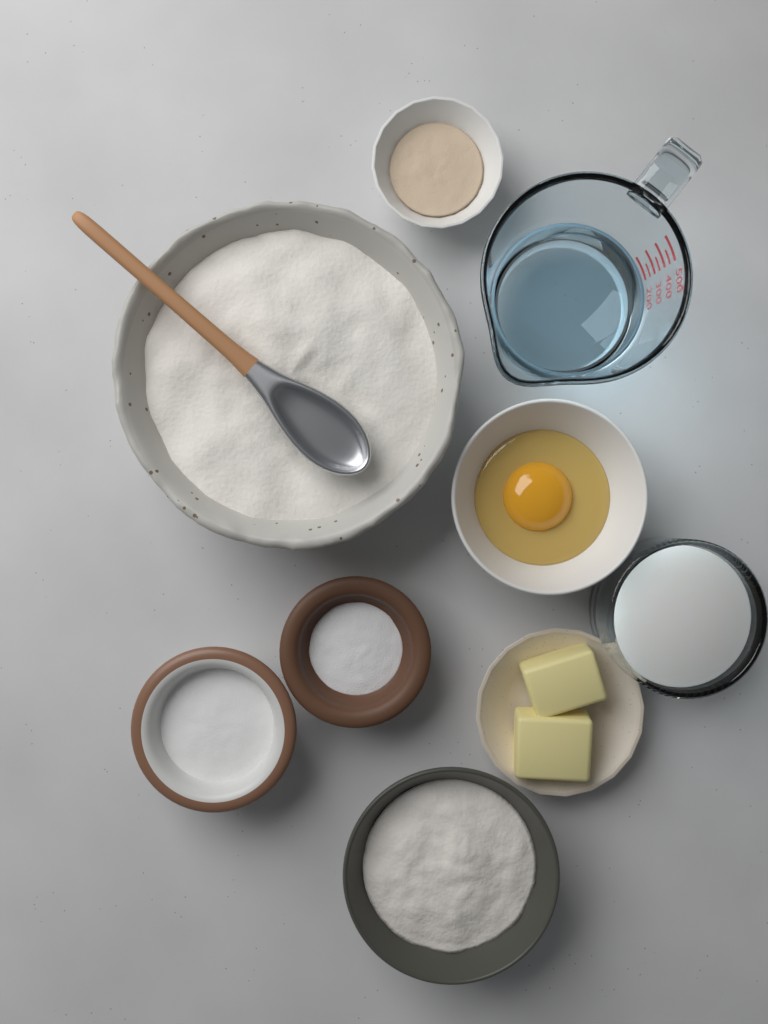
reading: 200 ml
